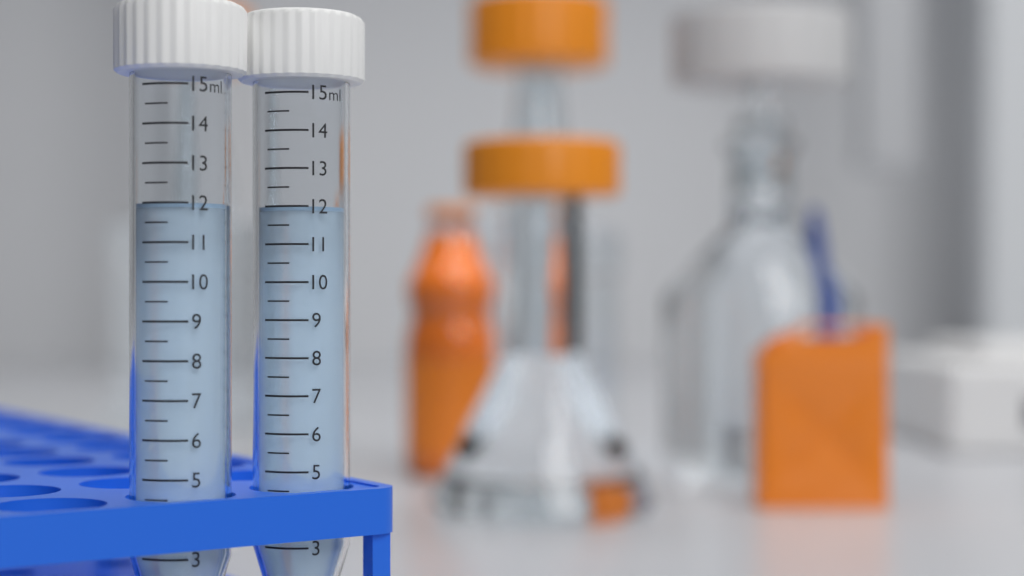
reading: 12.0 ml
